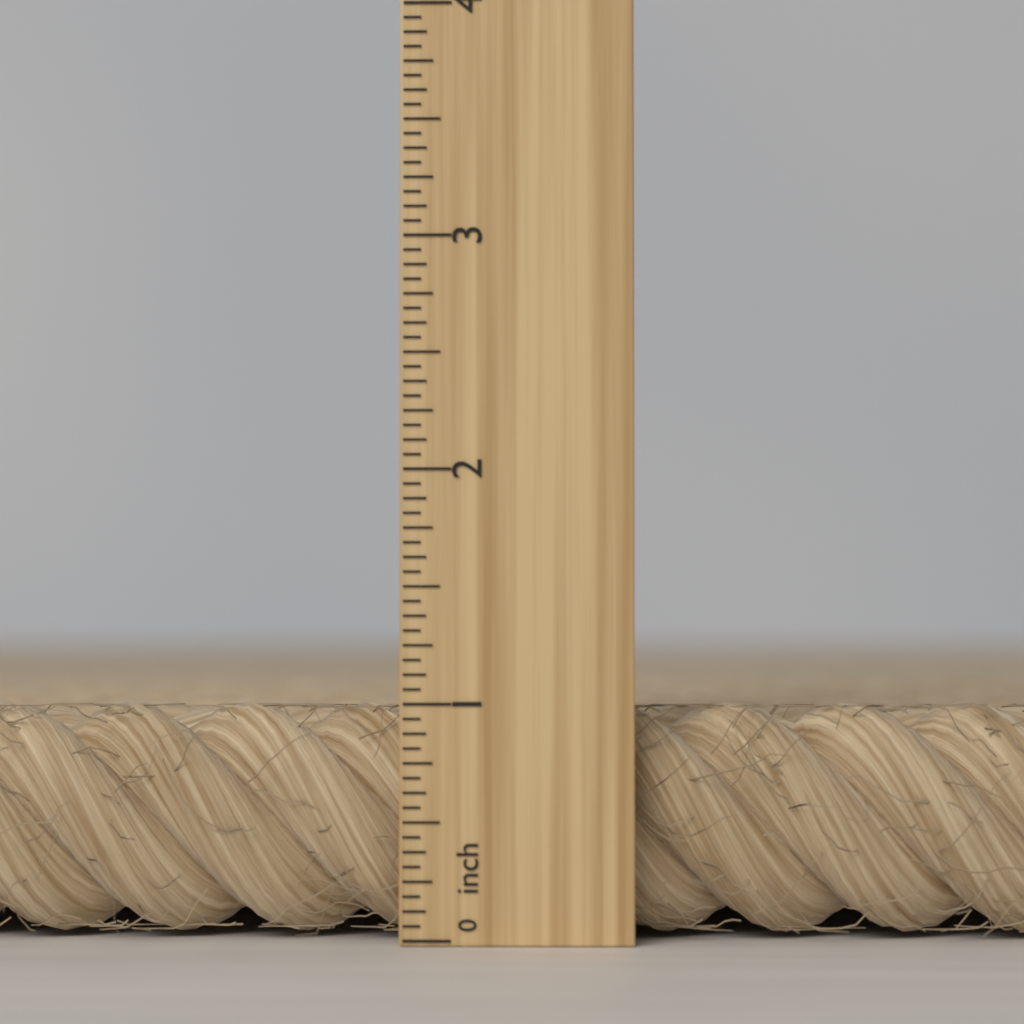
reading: 1.0000 inch
